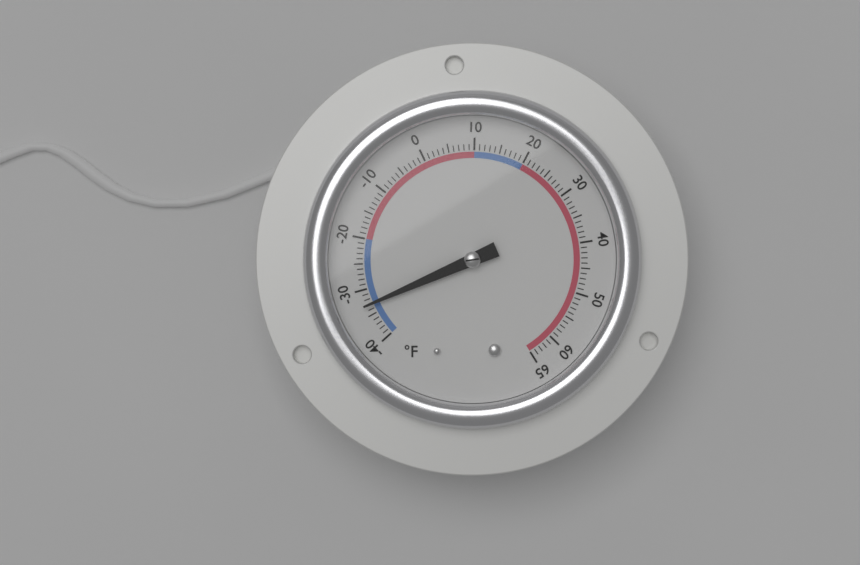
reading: -33 °F
